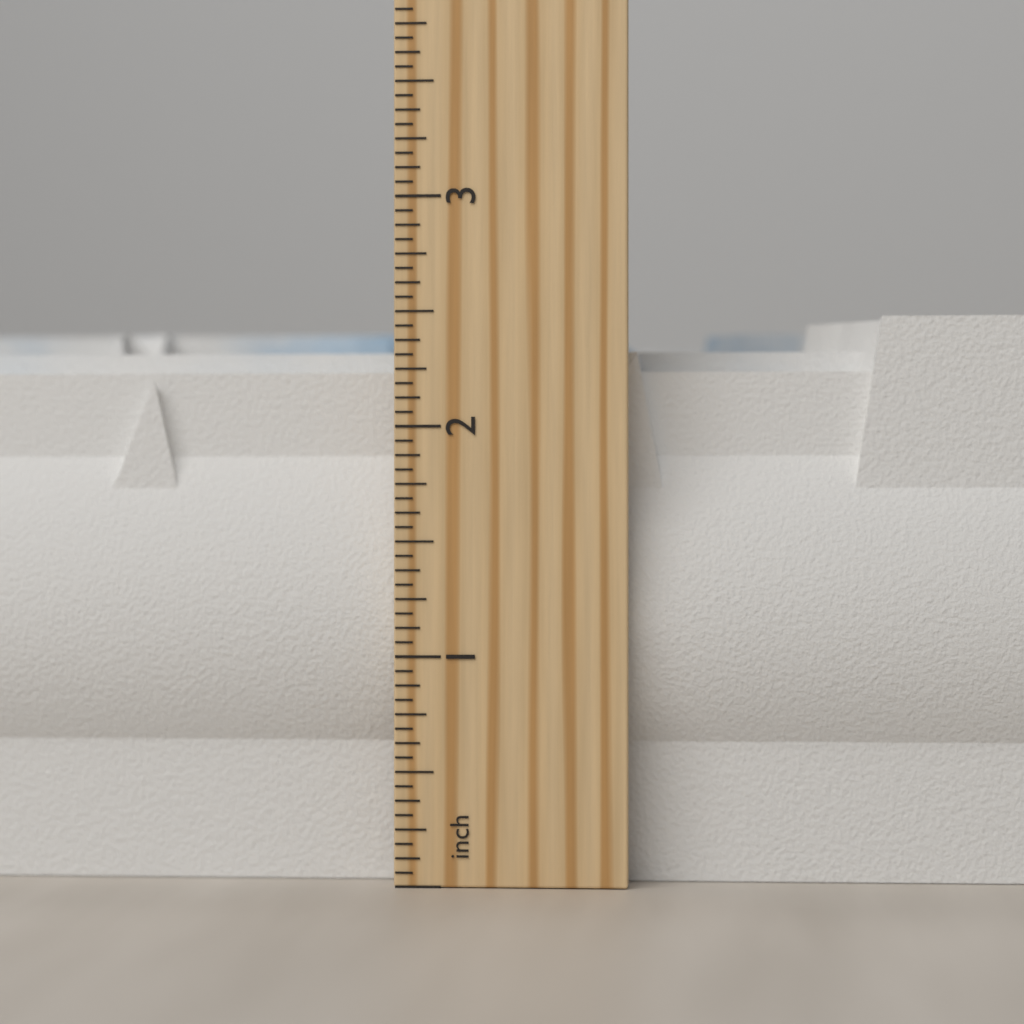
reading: 2.5000 inch
